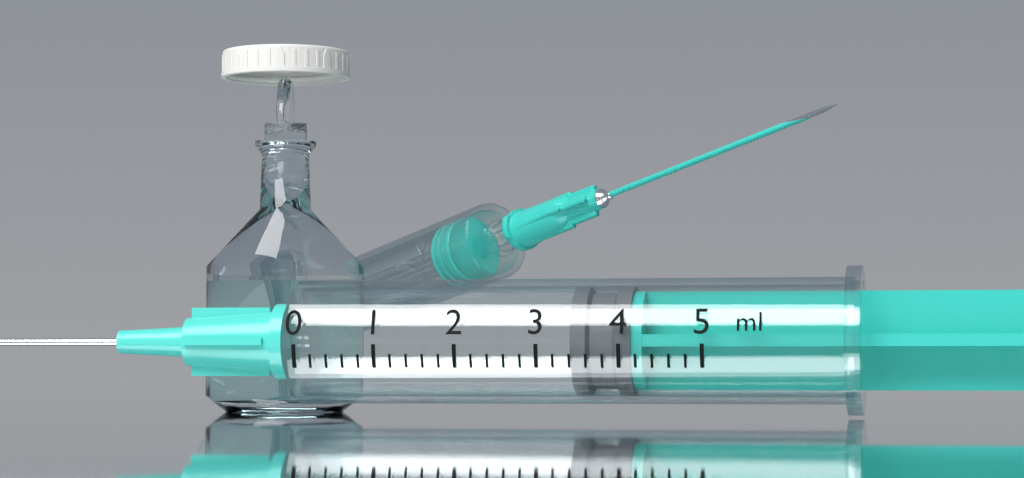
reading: 3.4 ml
